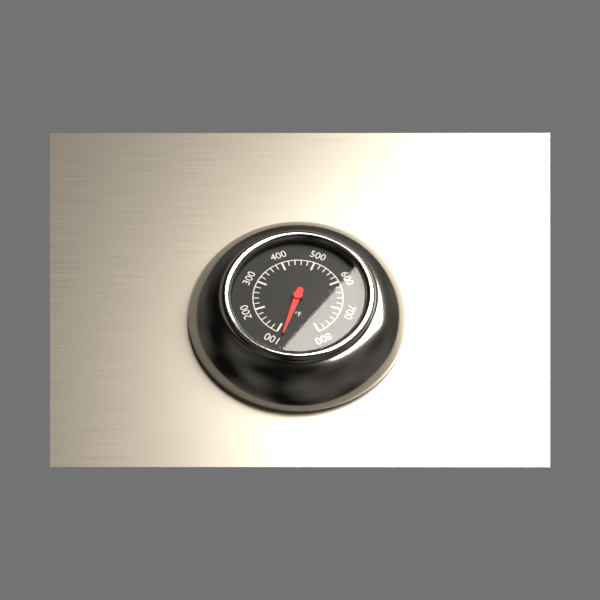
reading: 80 °F
